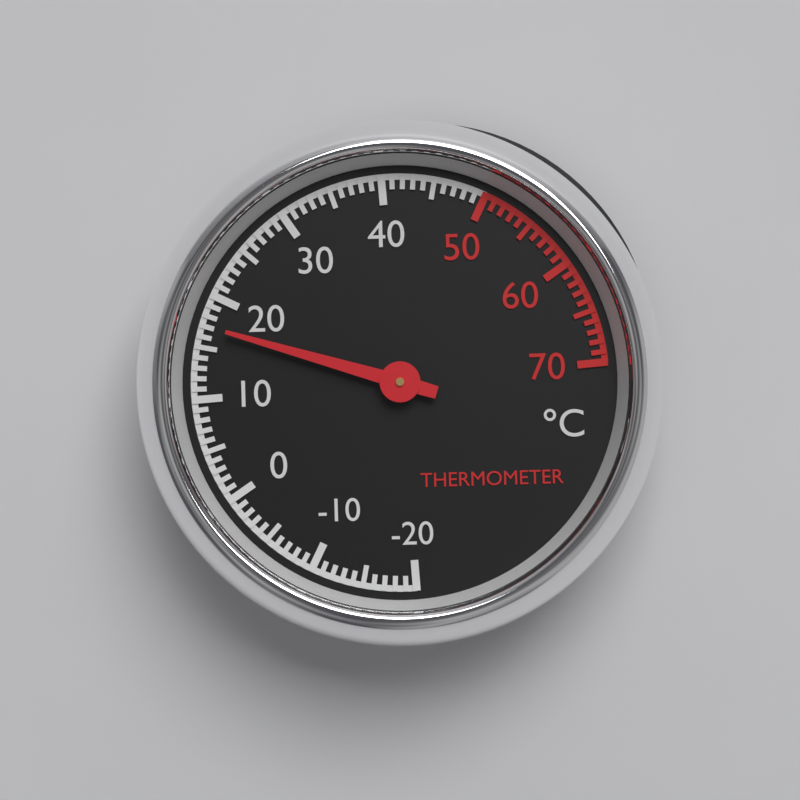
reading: 17 °C
